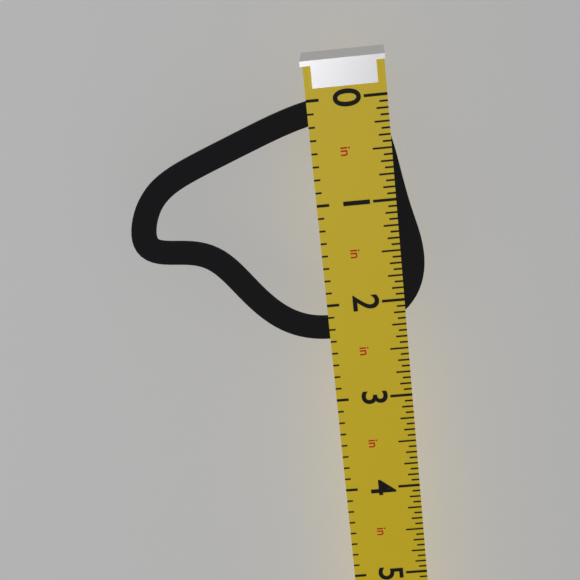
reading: 2.3750 in
